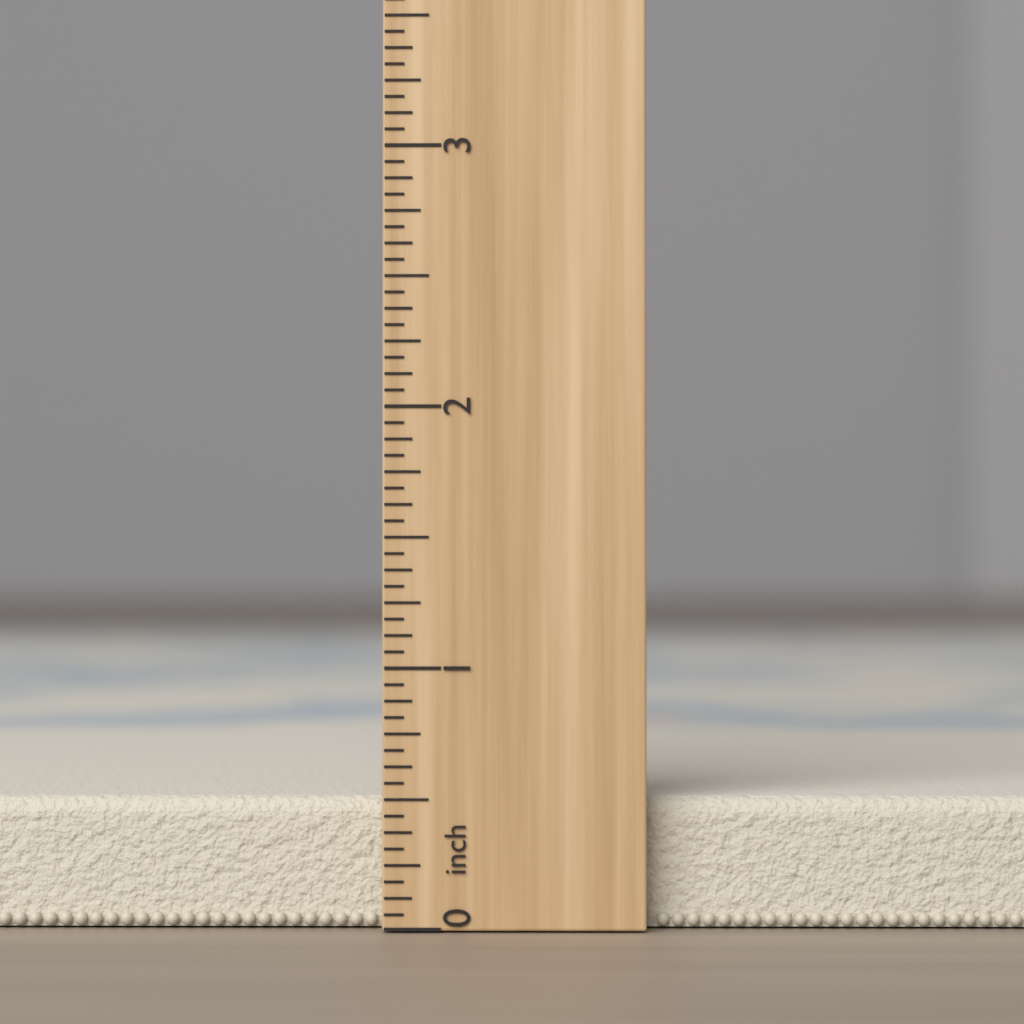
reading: 0.5000 inch
